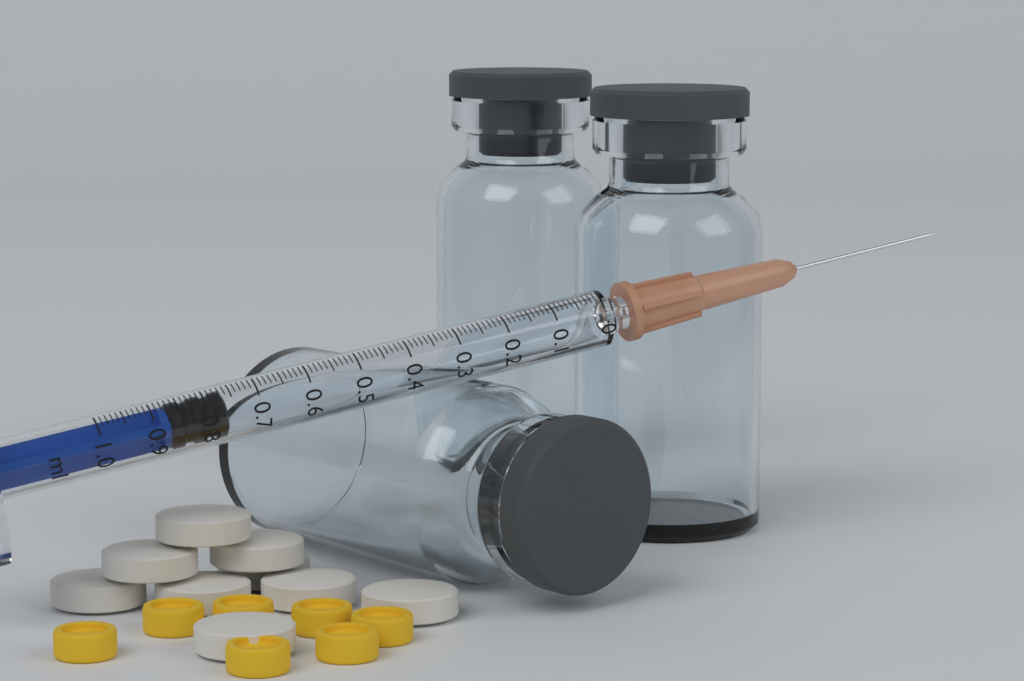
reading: 0.76 ml
